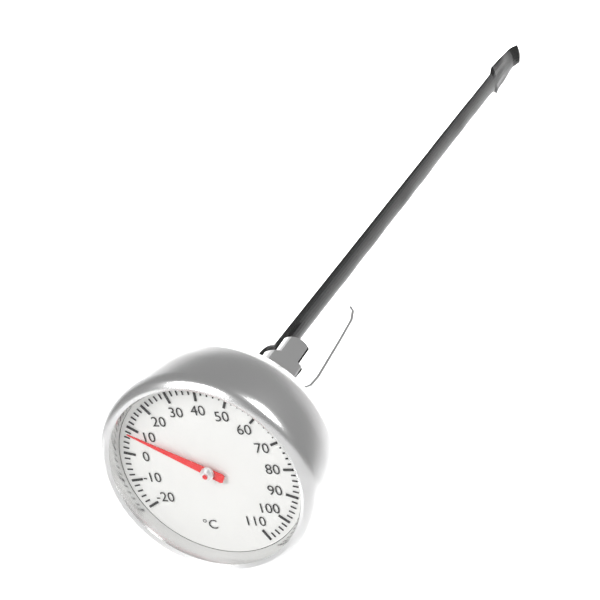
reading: 8 °C
